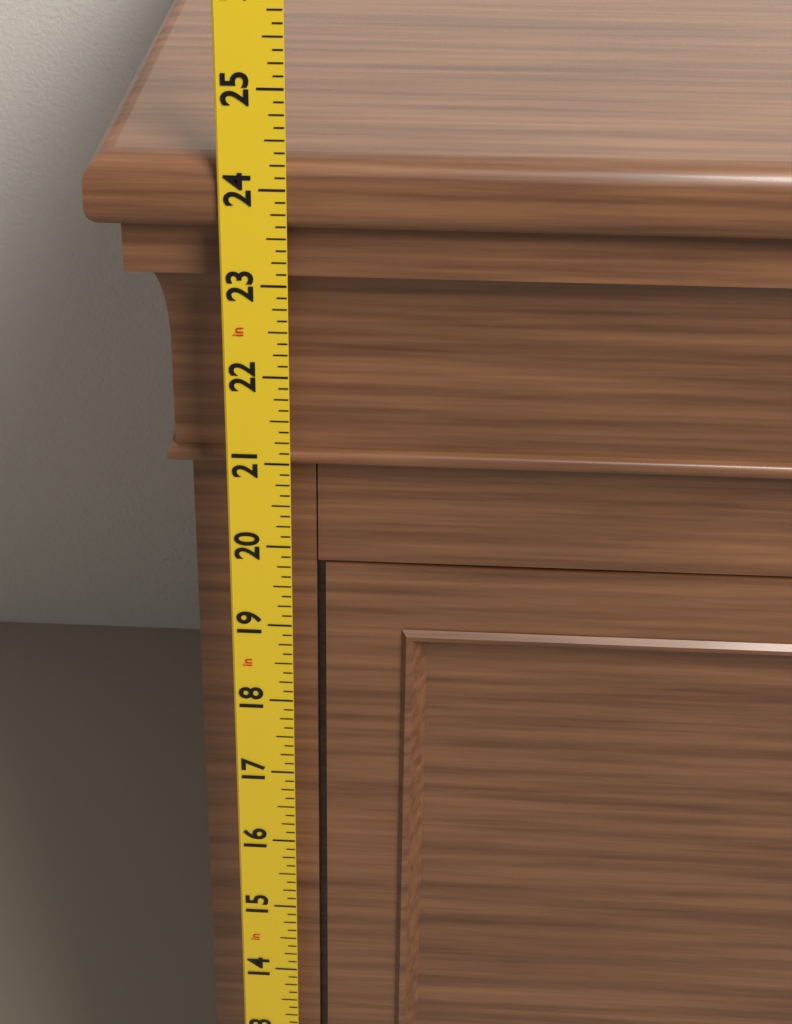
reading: 24.250 in
